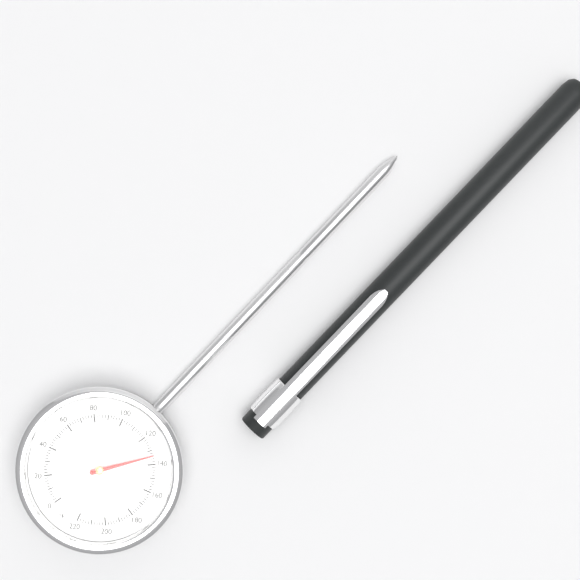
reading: 134 °F
